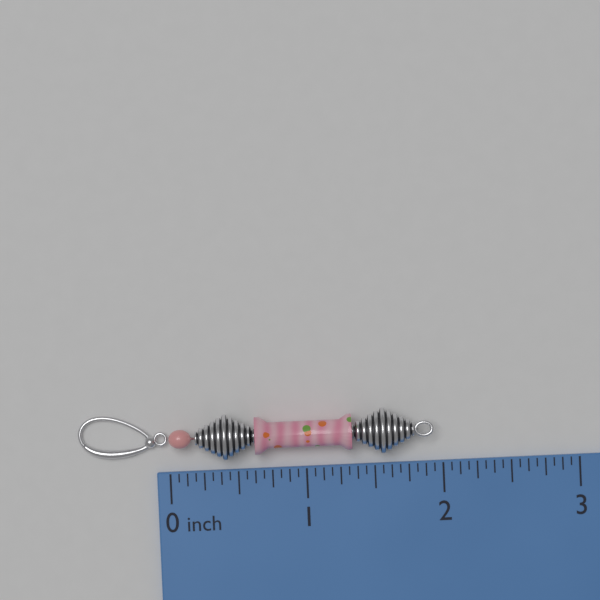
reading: 1.9375 inch
